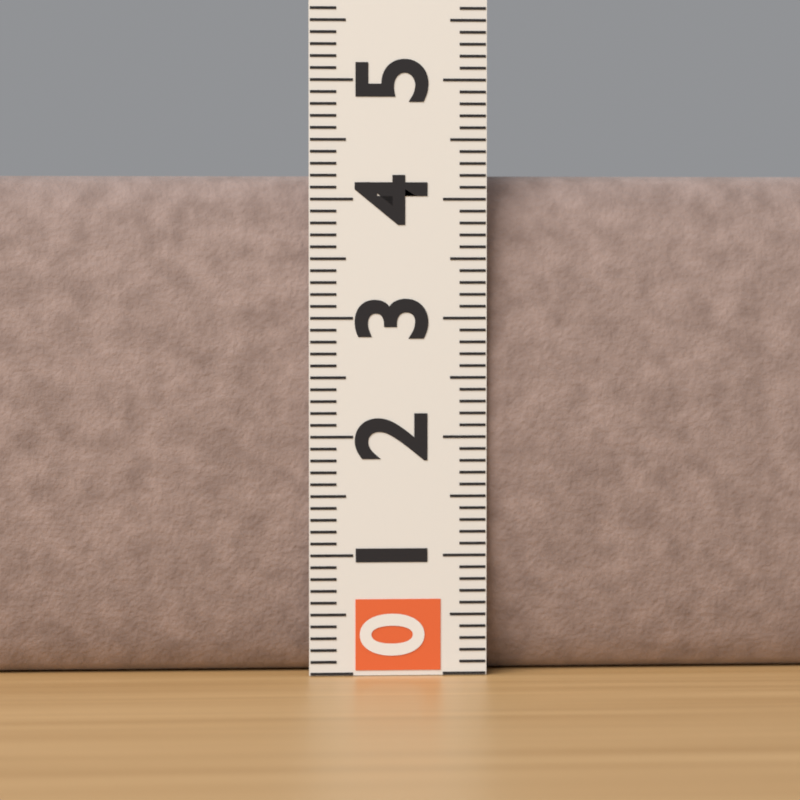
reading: 4.2 (no unit)
